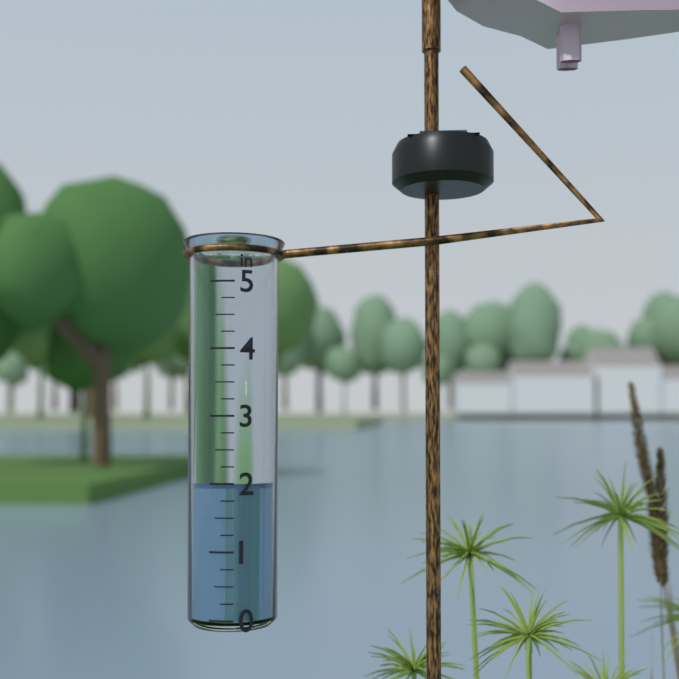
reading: 2.00 in
